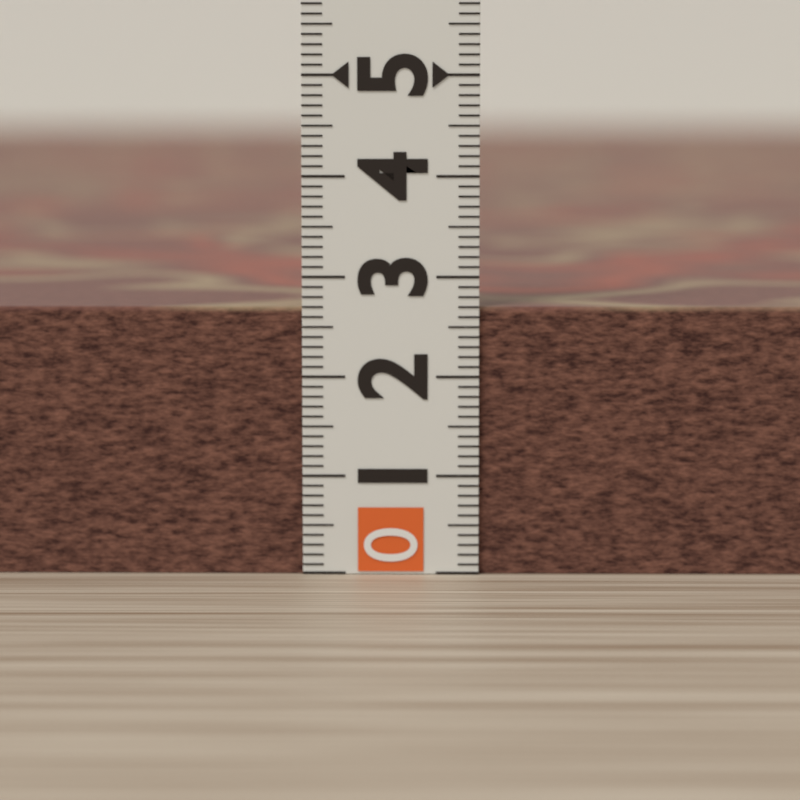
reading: 2.7 (no unit)
